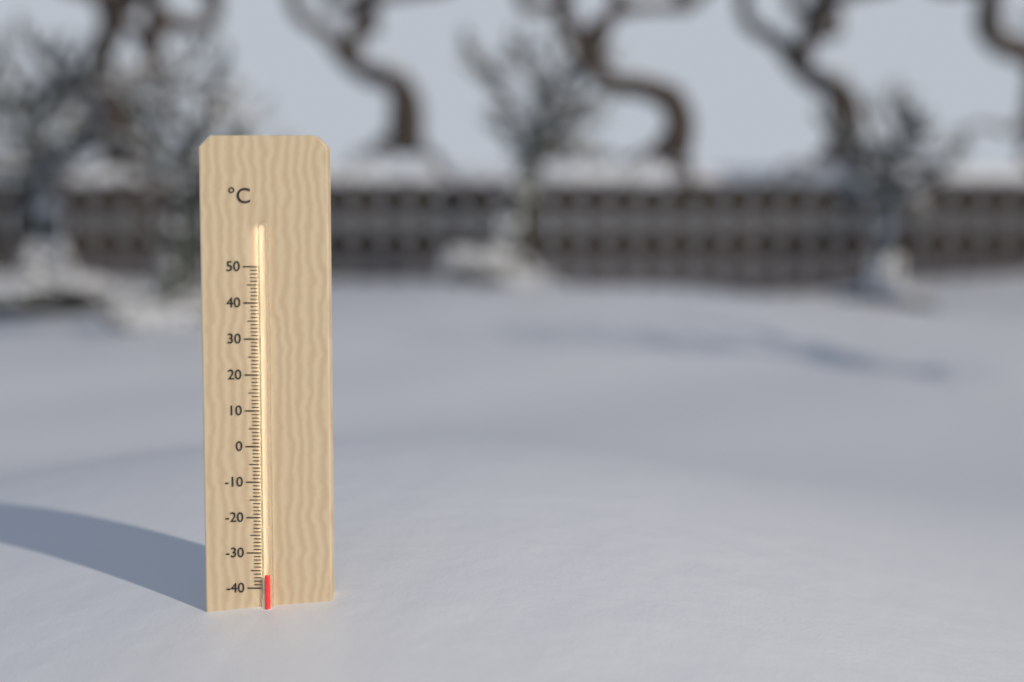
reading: -36 °C
